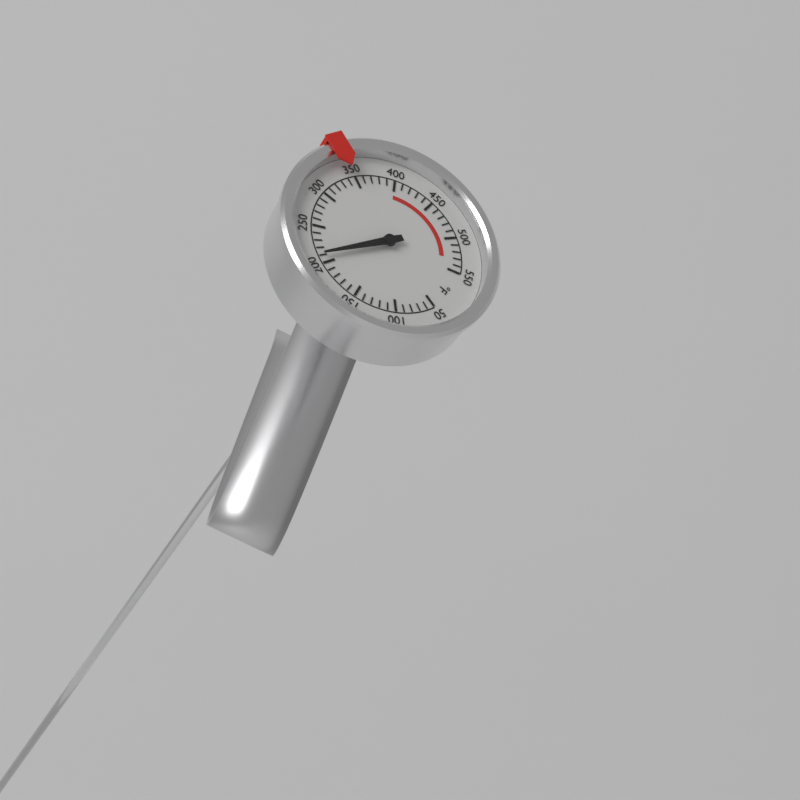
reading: 210 °F
